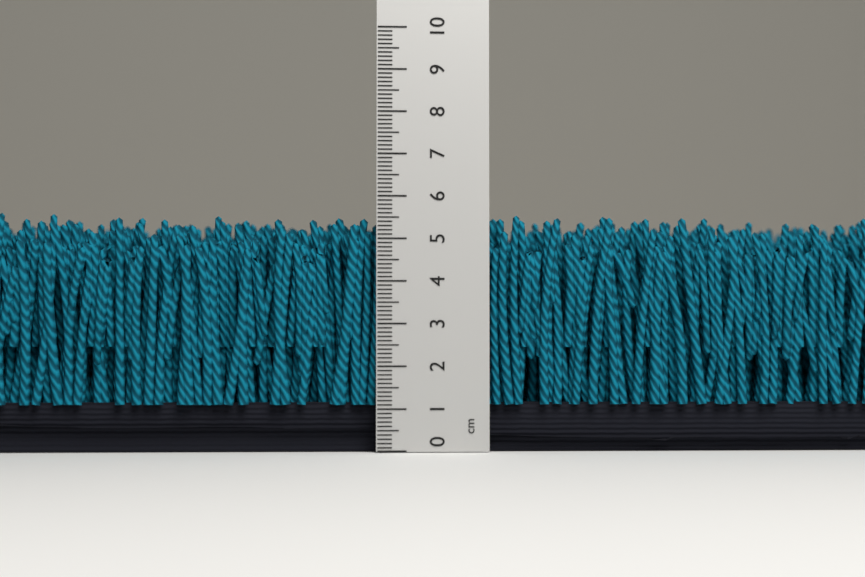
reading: 5.6 cm
